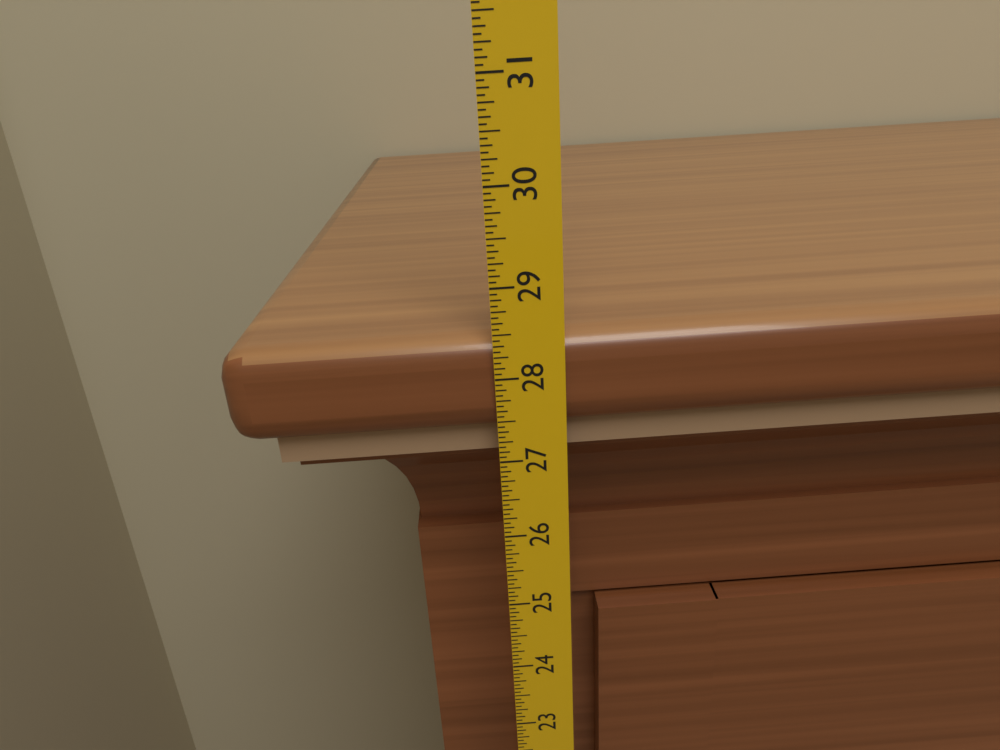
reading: 28.4375 in
